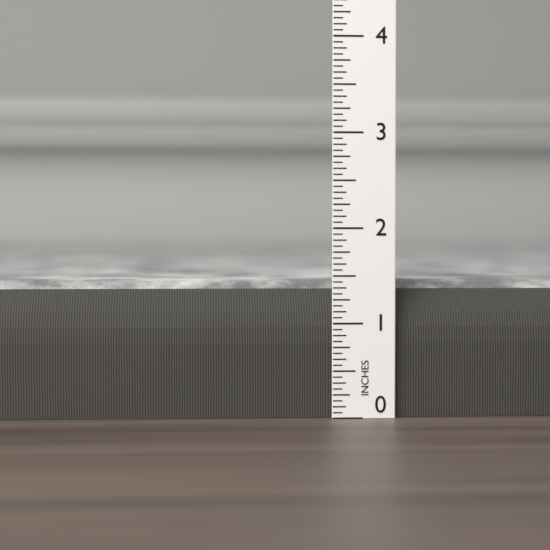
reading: 1.4375 in
